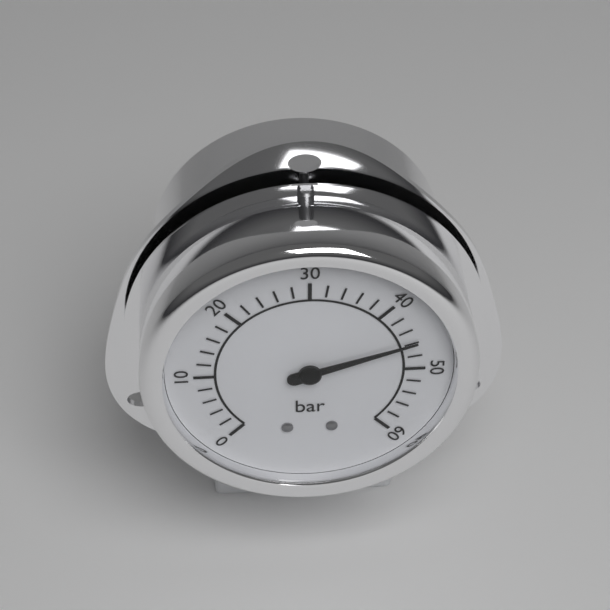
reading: 46 bar
